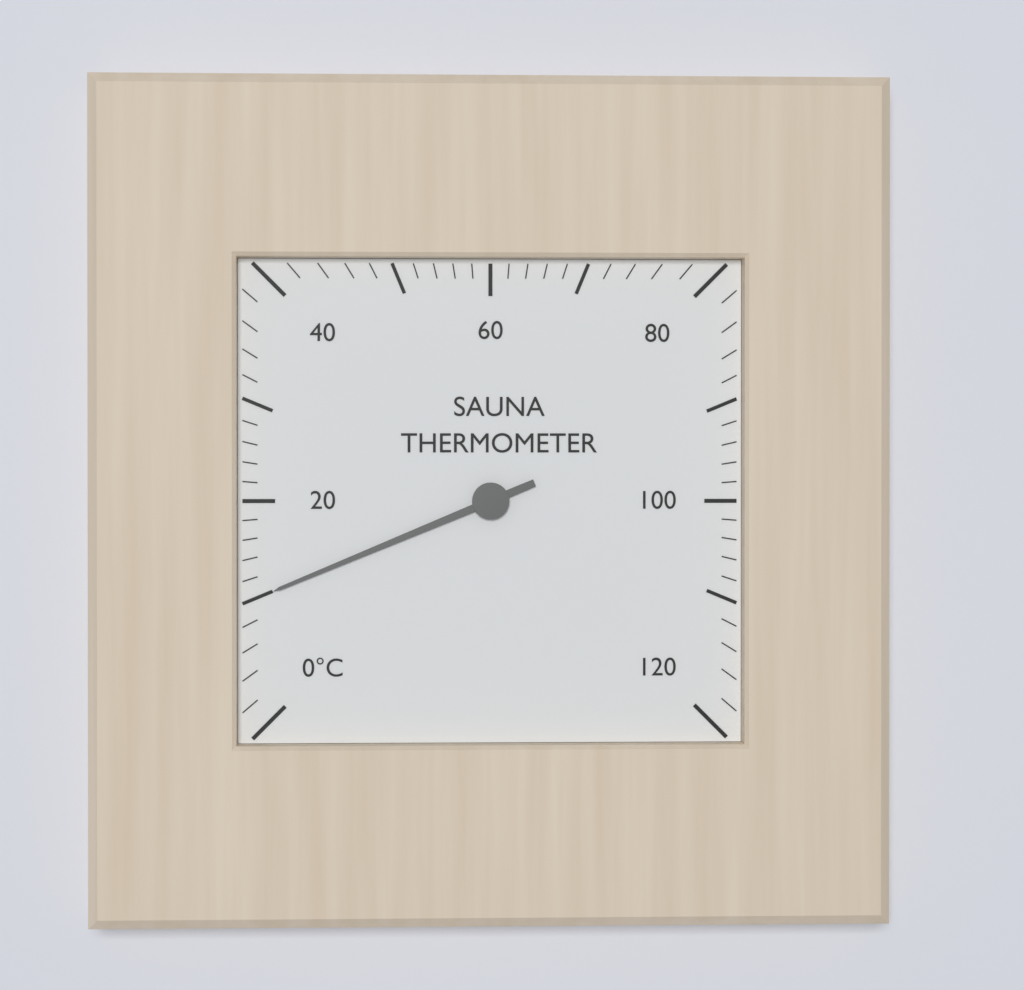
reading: 10 °C
